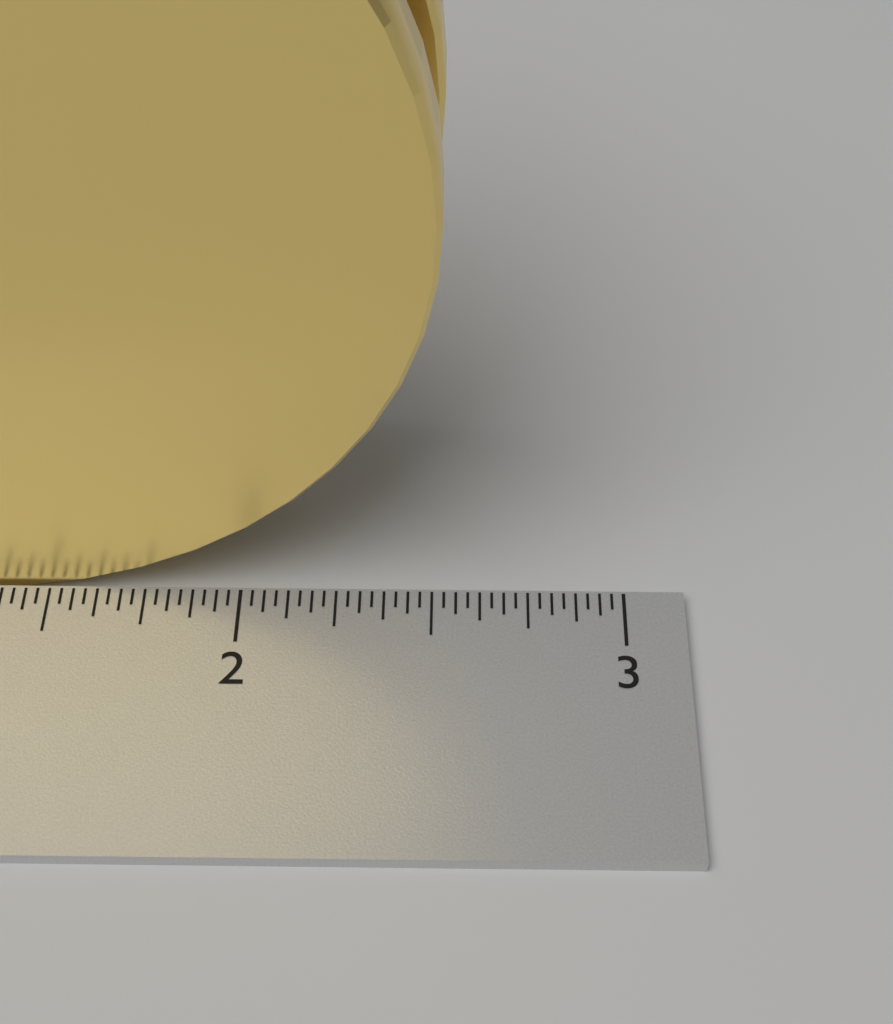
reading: 2.53125 inch
